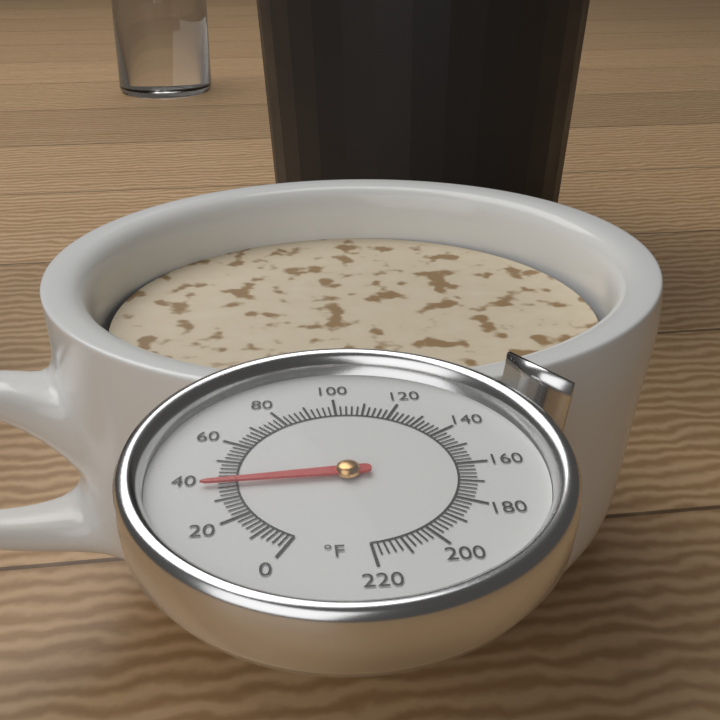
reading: 38 °F
